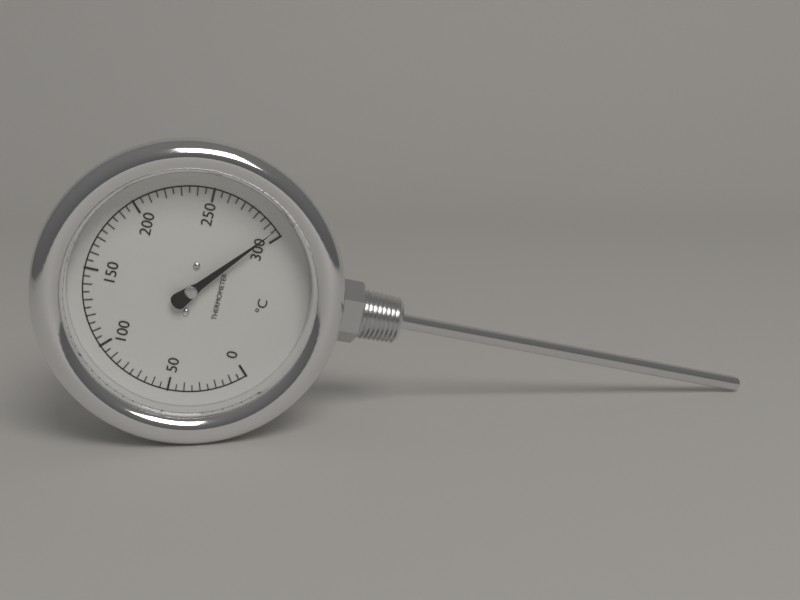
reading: 295 °C
